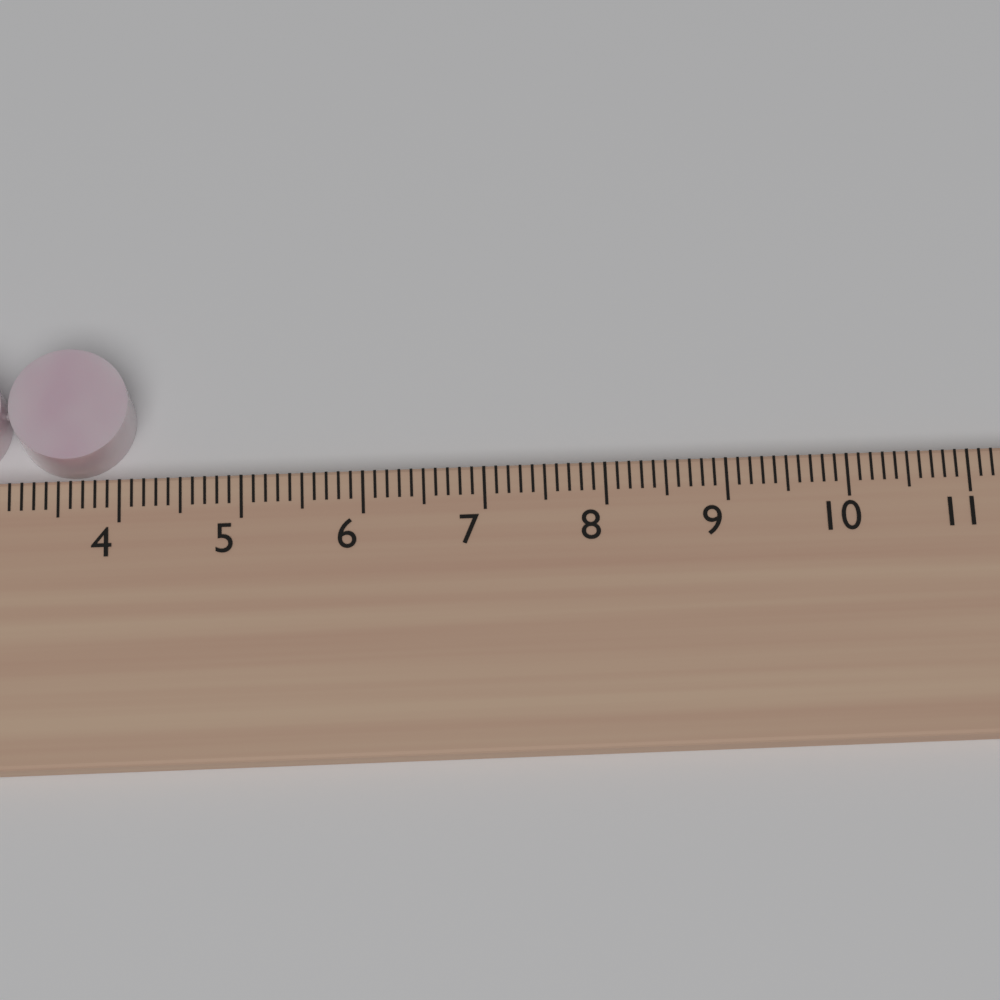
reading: 4.1 cm
